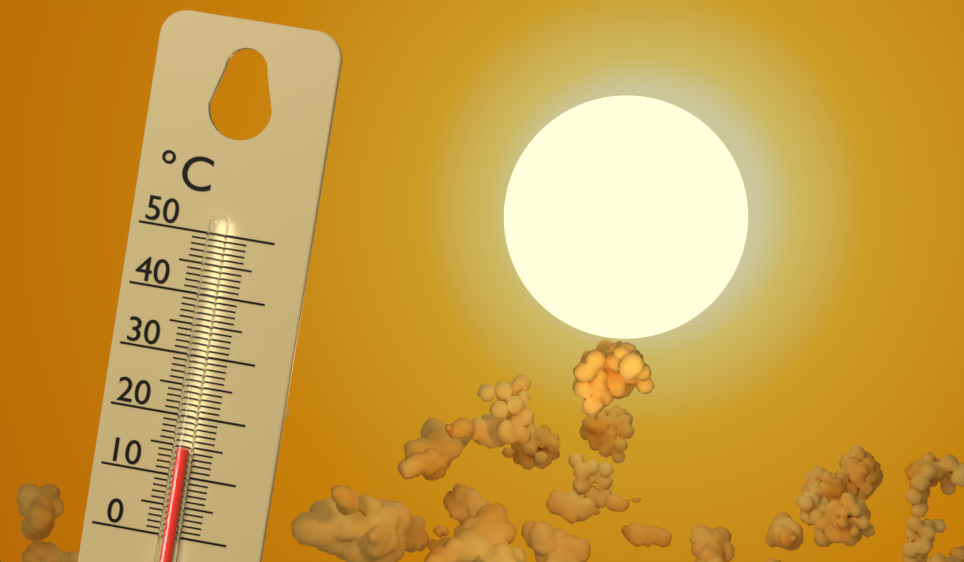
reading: 15 °C
